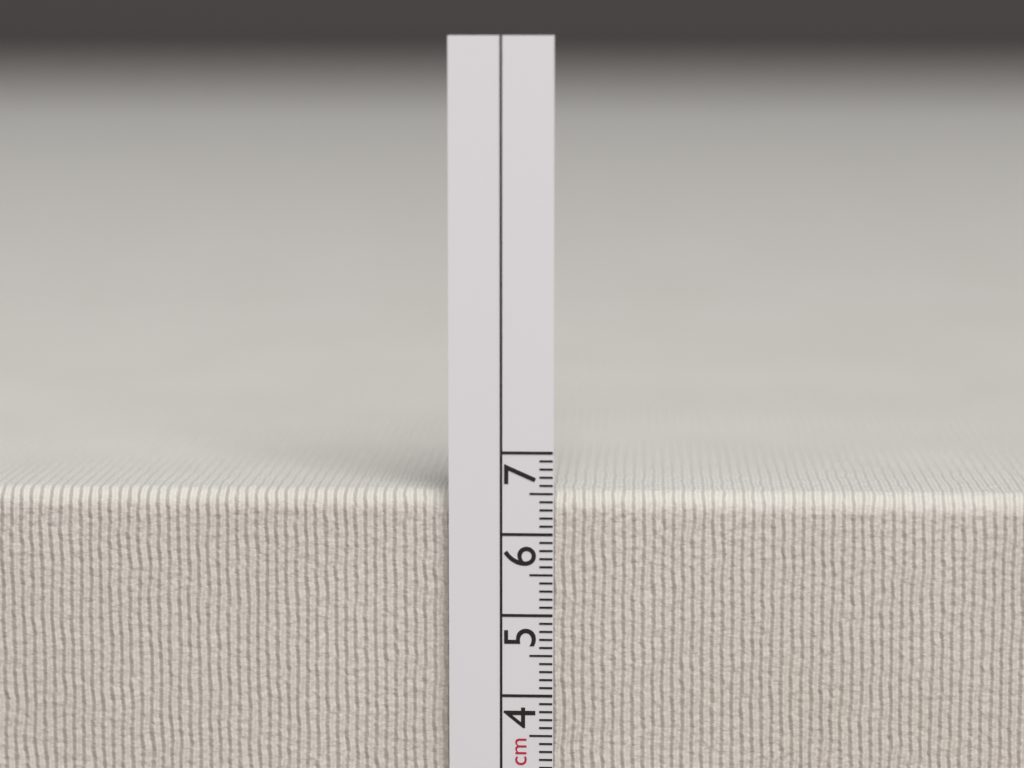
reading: 6.5 cm
